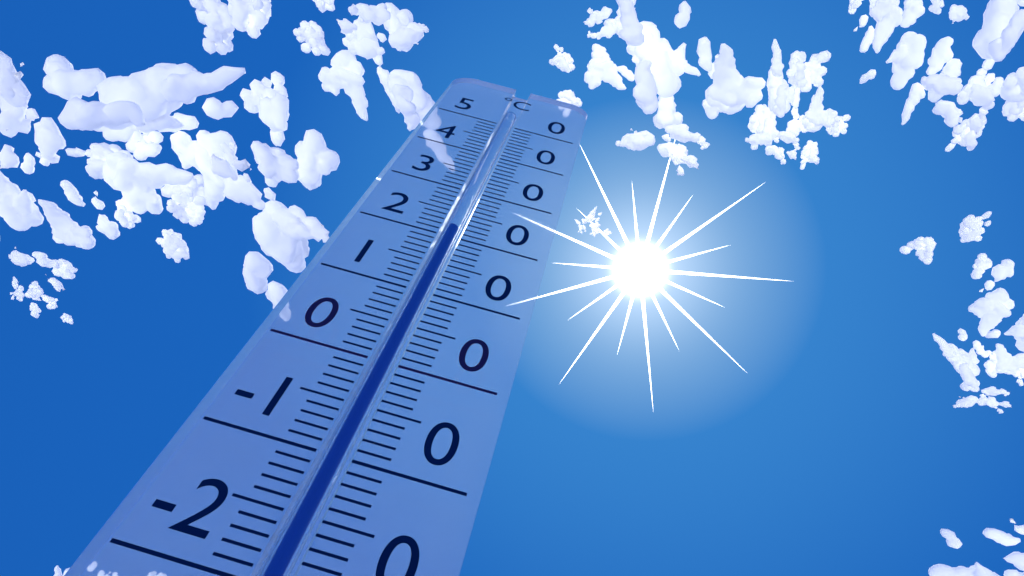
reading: 22 °C
